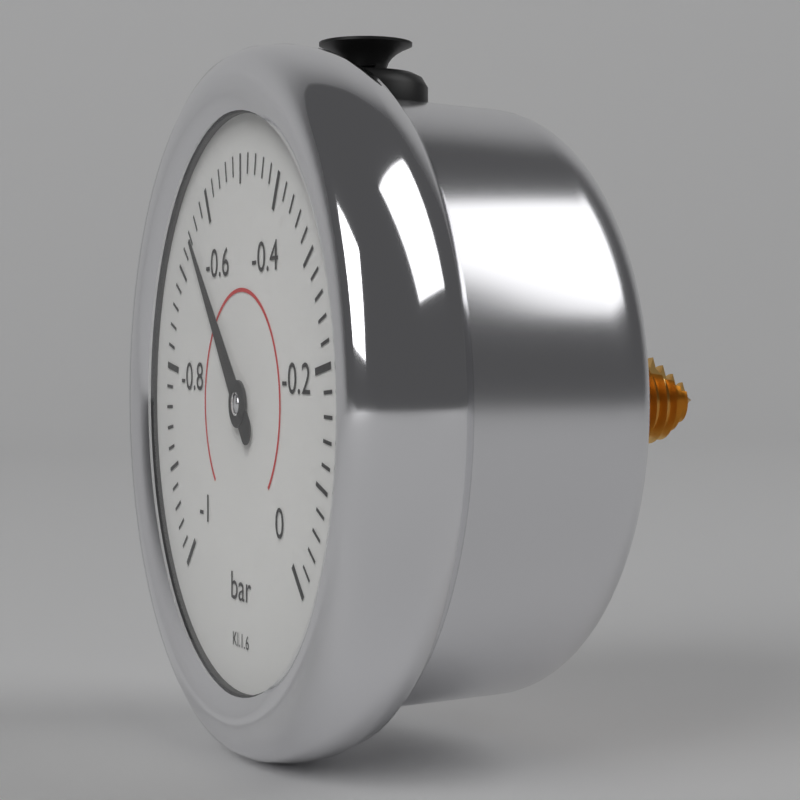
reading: -0.66 bar
